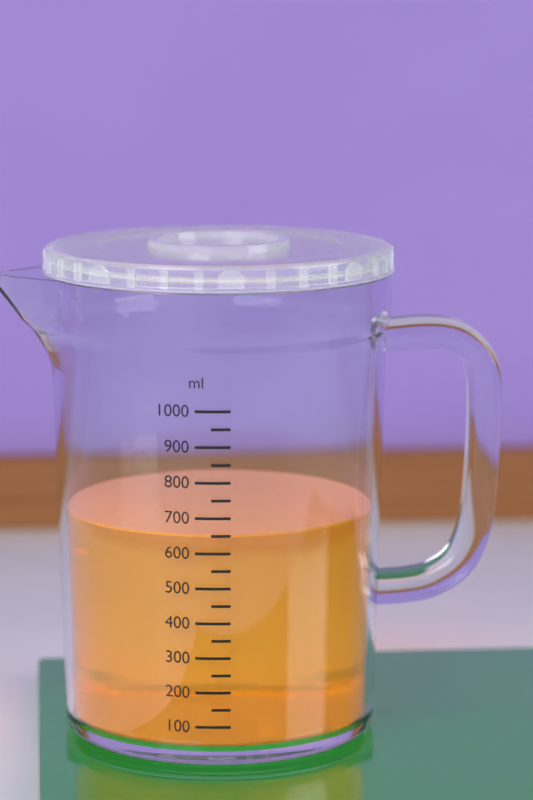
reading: 650 ml
